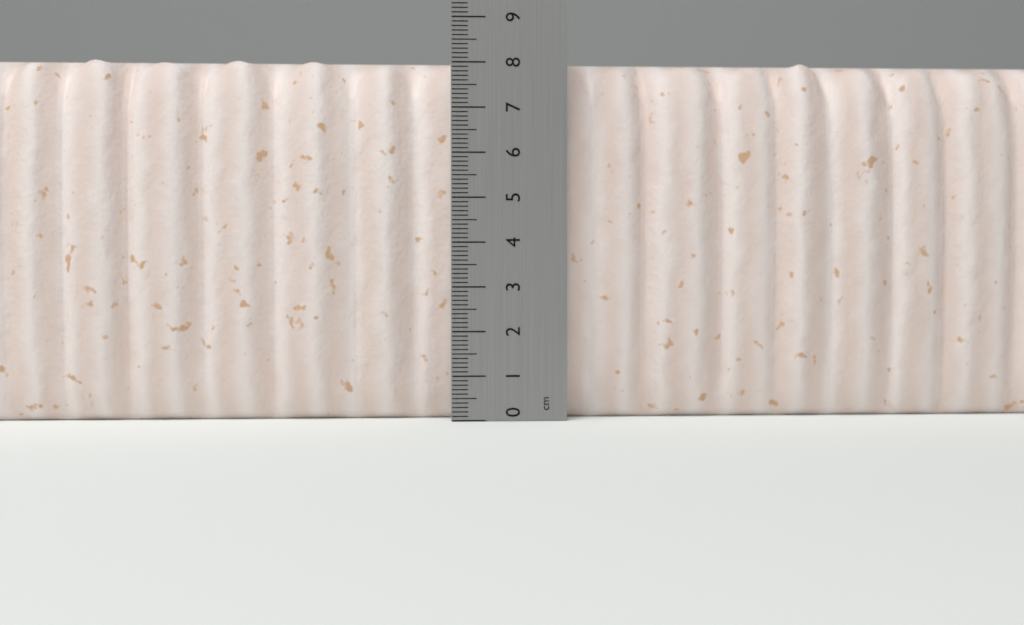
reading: 8.1 cm
